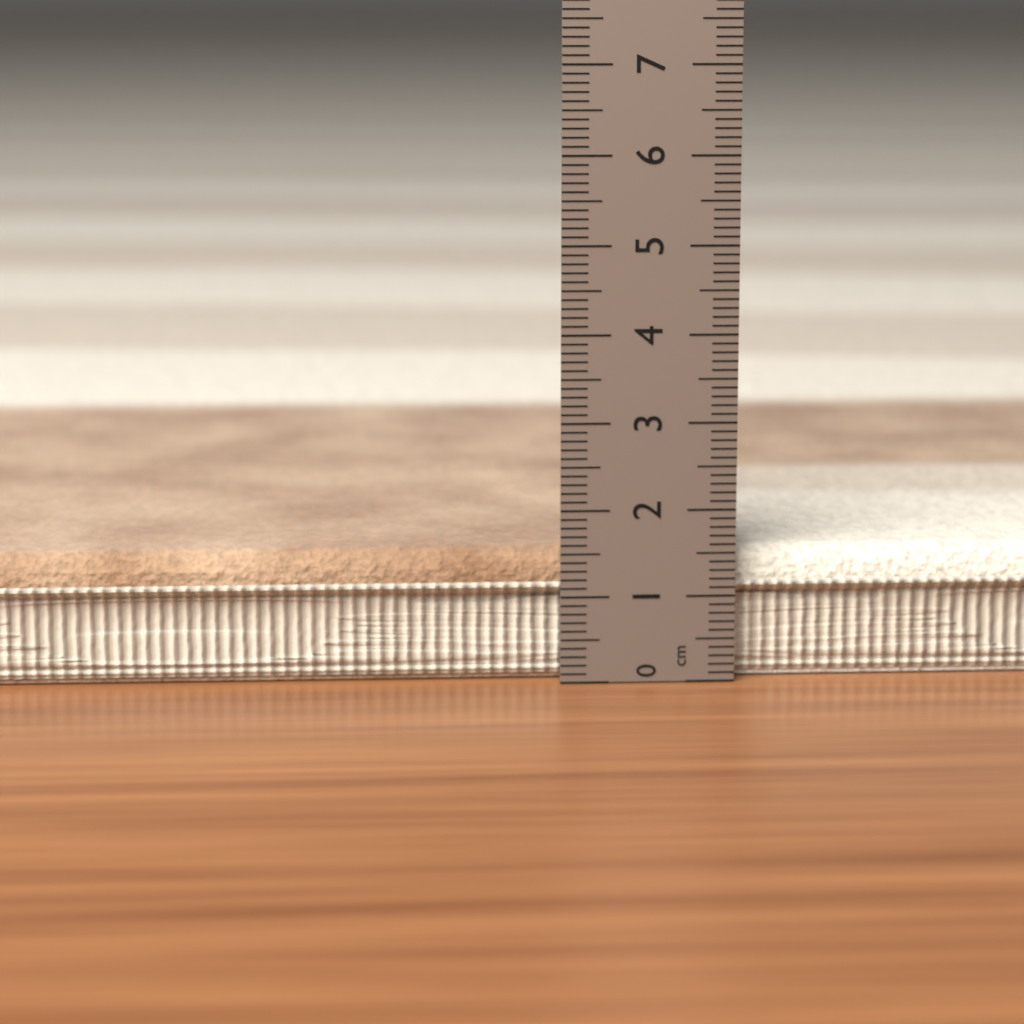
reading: 1.5 cm
